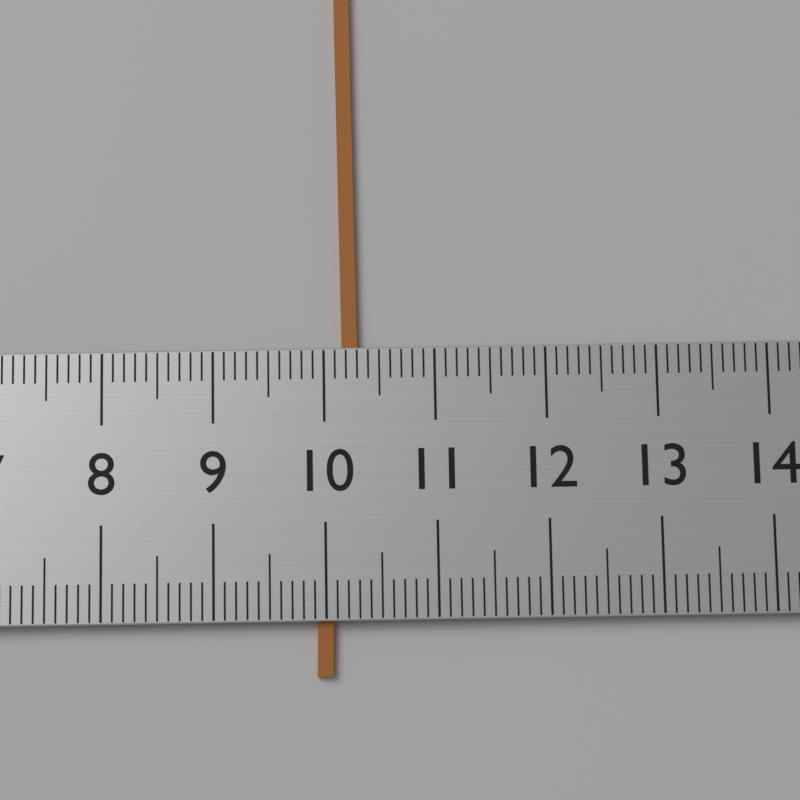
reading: 10.3 (no unit)
